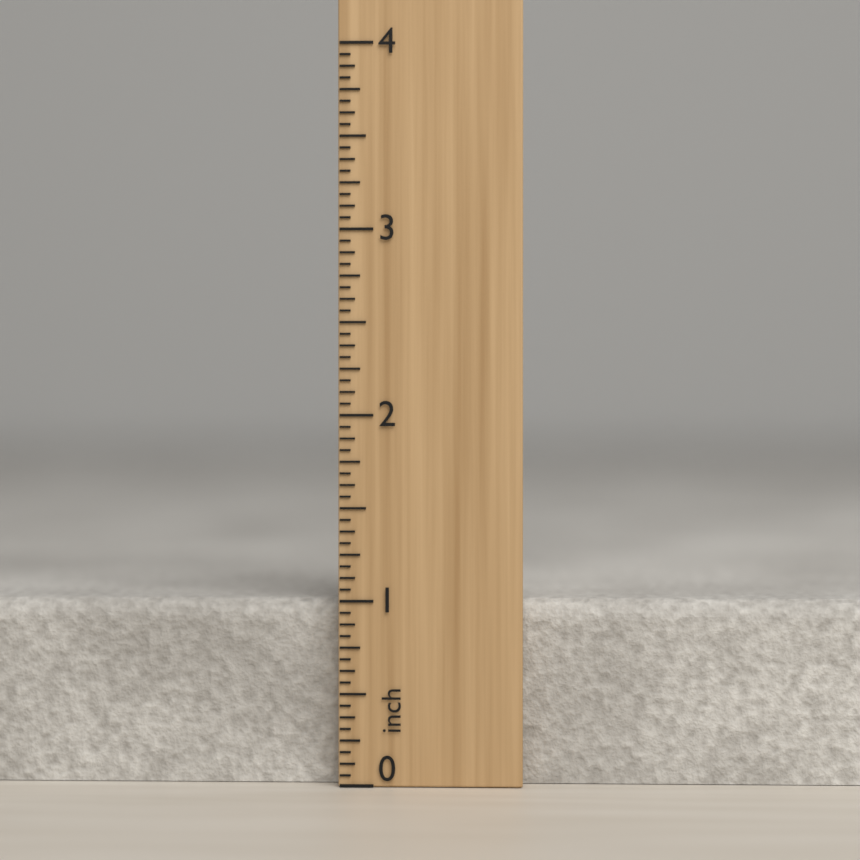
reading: 1.0000 inch
